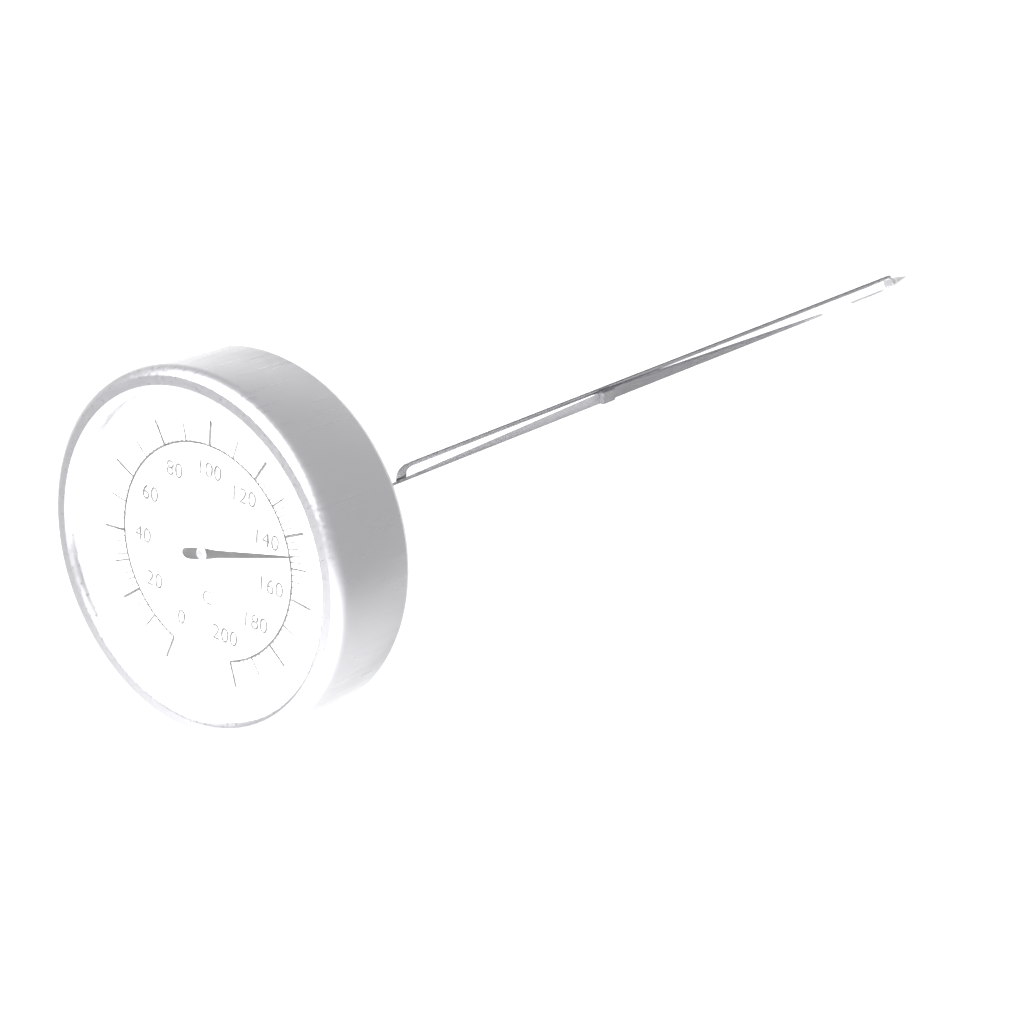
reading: 146 °C
